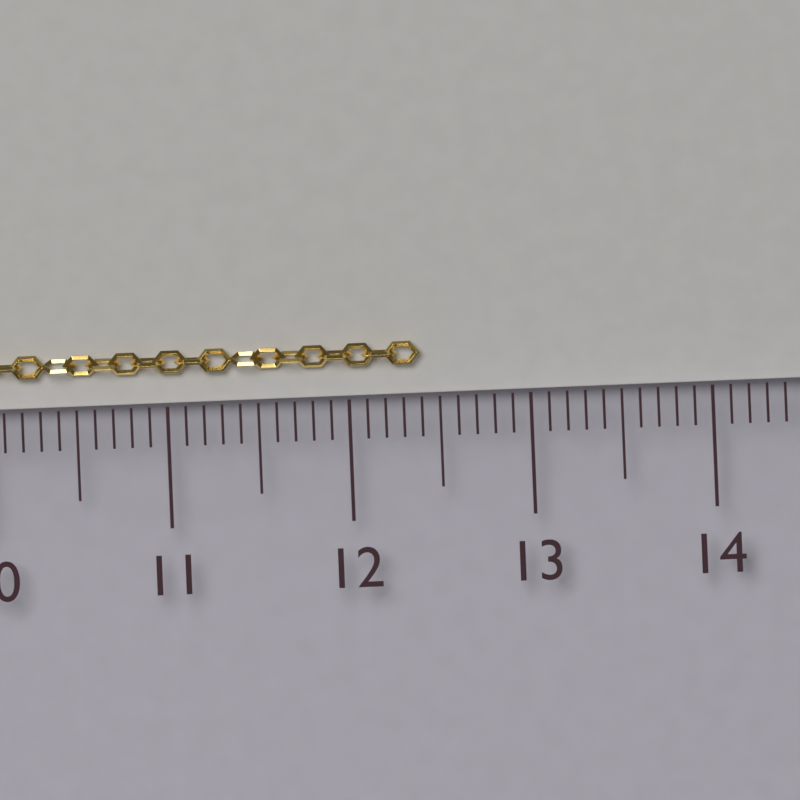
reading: 12.4 cm
